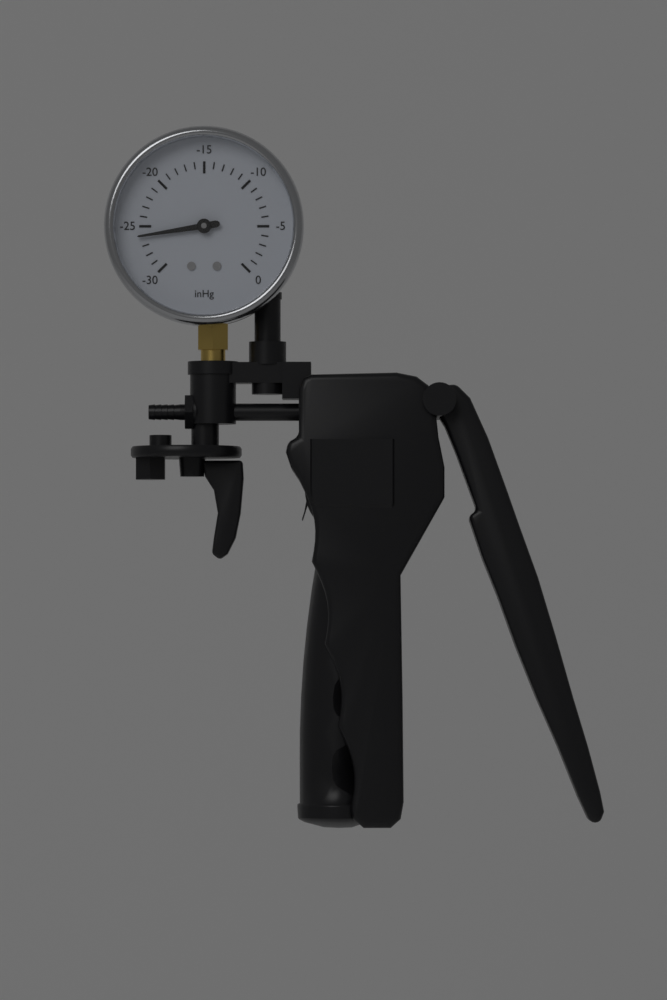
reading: -26 inHg
